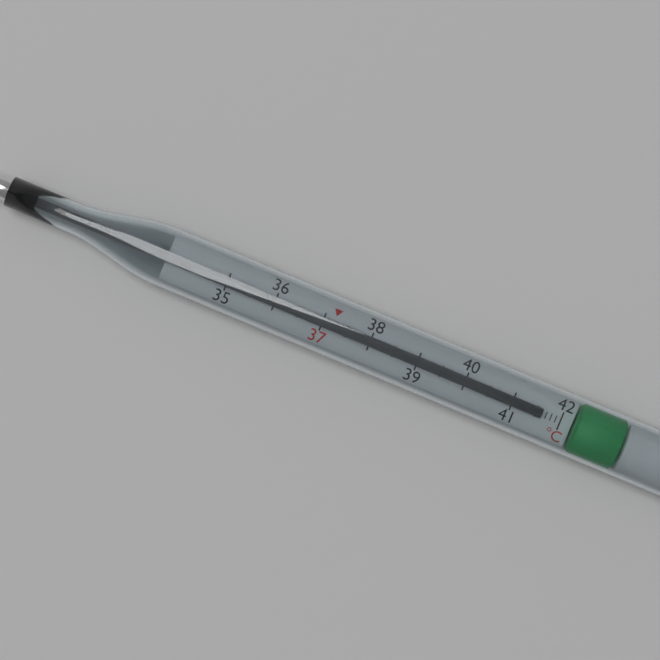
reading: 41.6 °C
